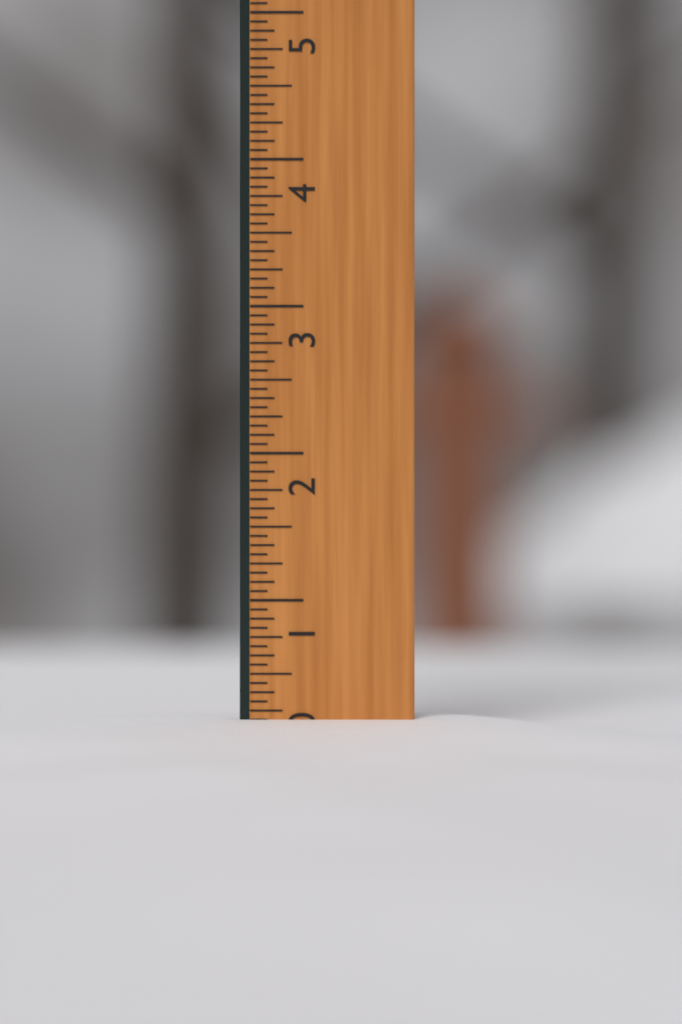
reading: 0.1875 in
